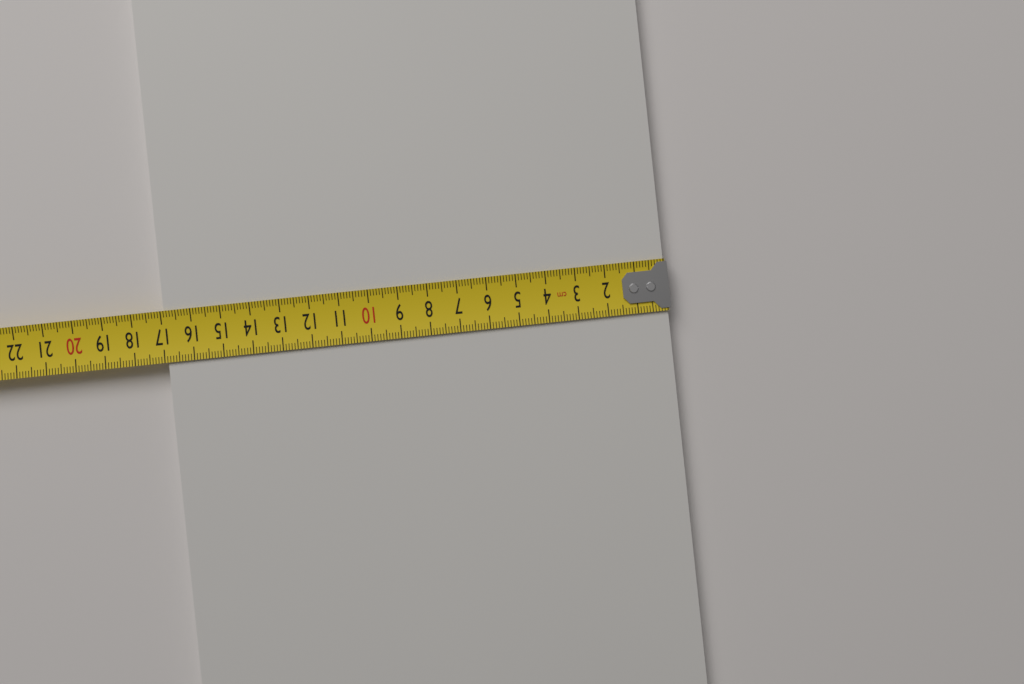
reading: 16.9 cm
